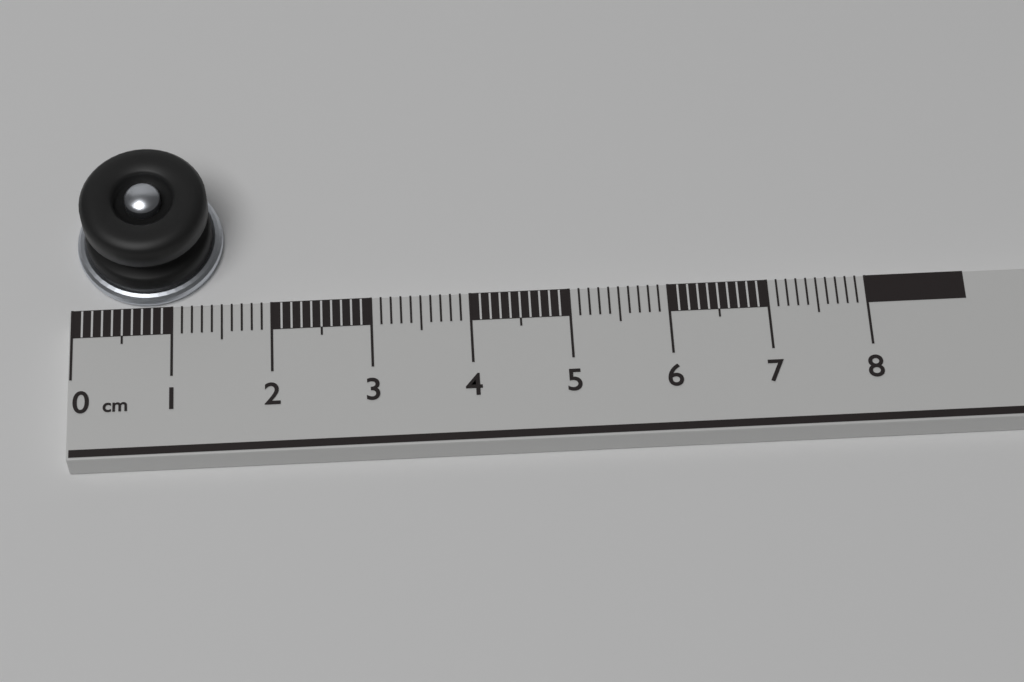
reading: 1.5 cm
